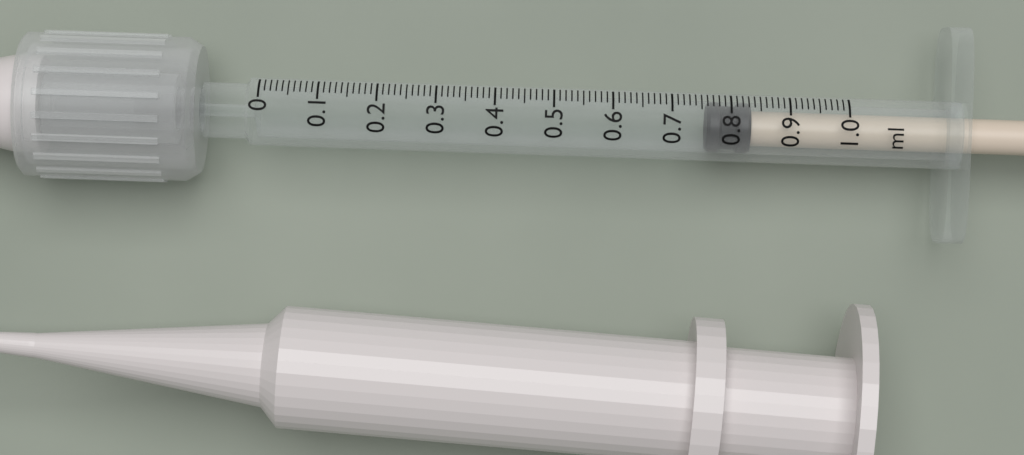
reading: 0.76 ml
